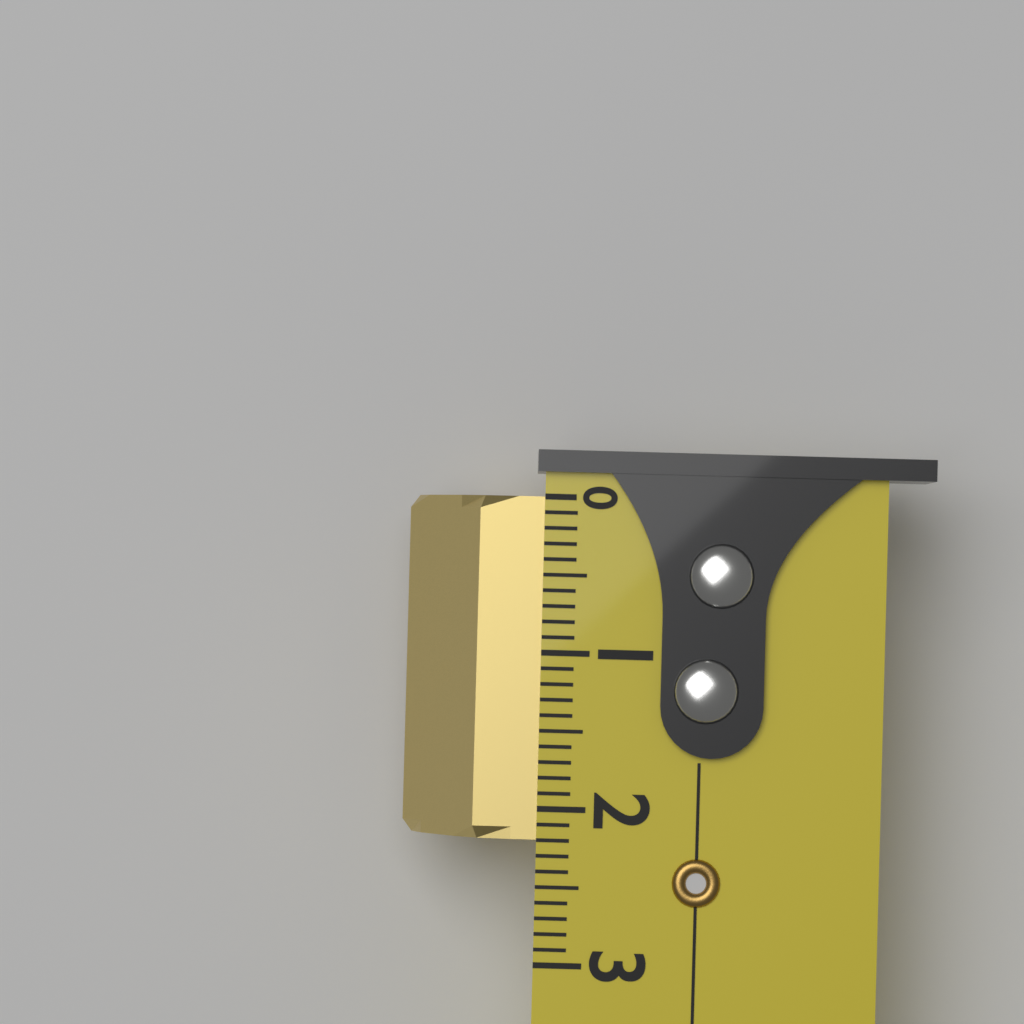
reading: 2.2 (no unit)
